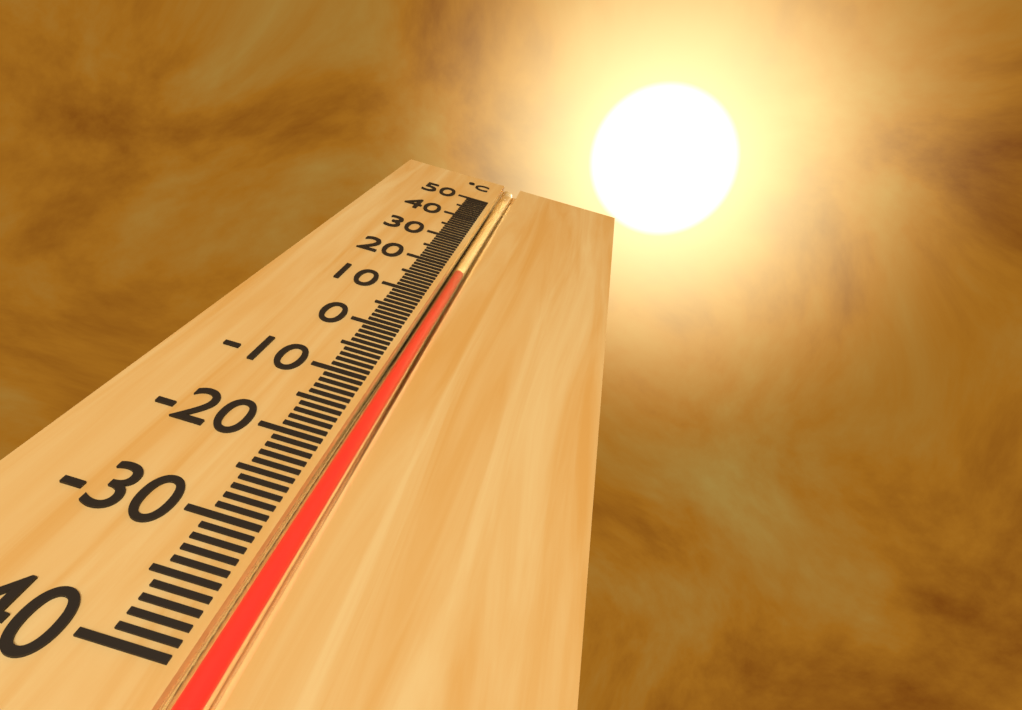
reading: 18 °C
